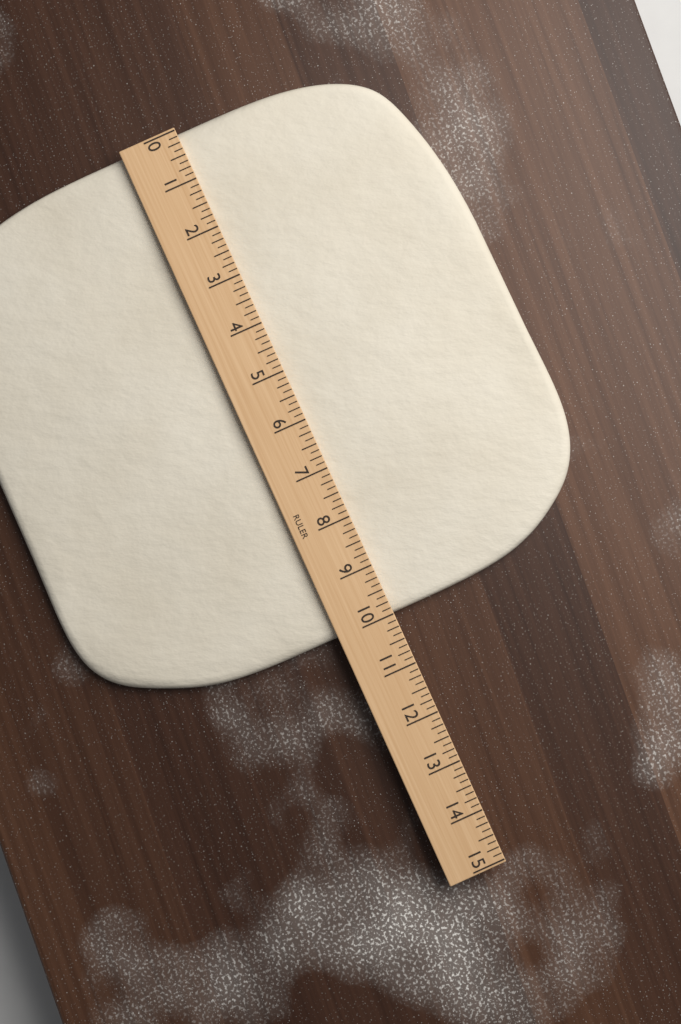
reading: 10.000 (no unit)
